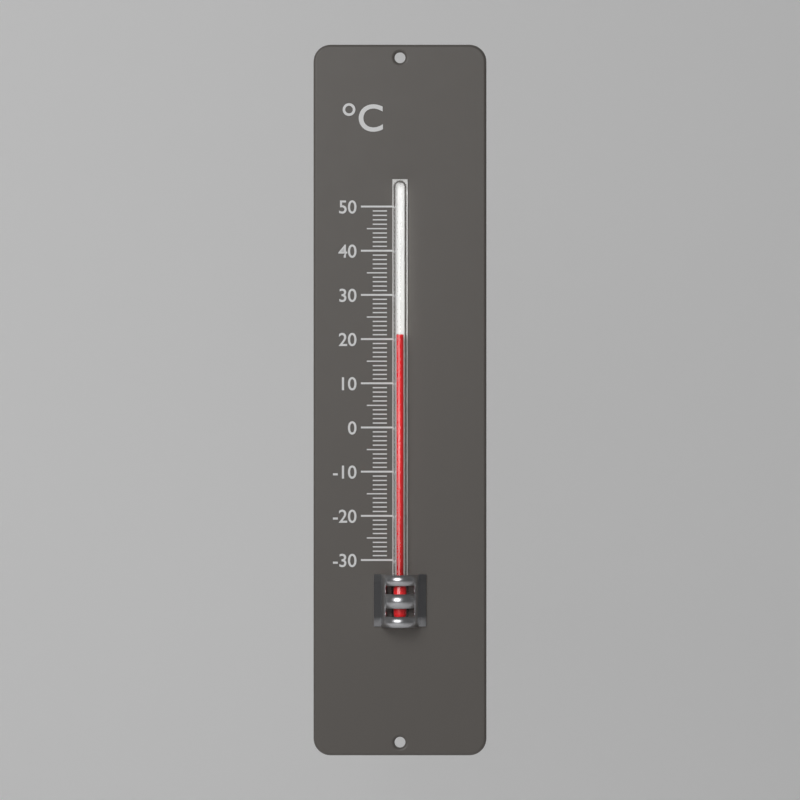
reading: 21 °C
